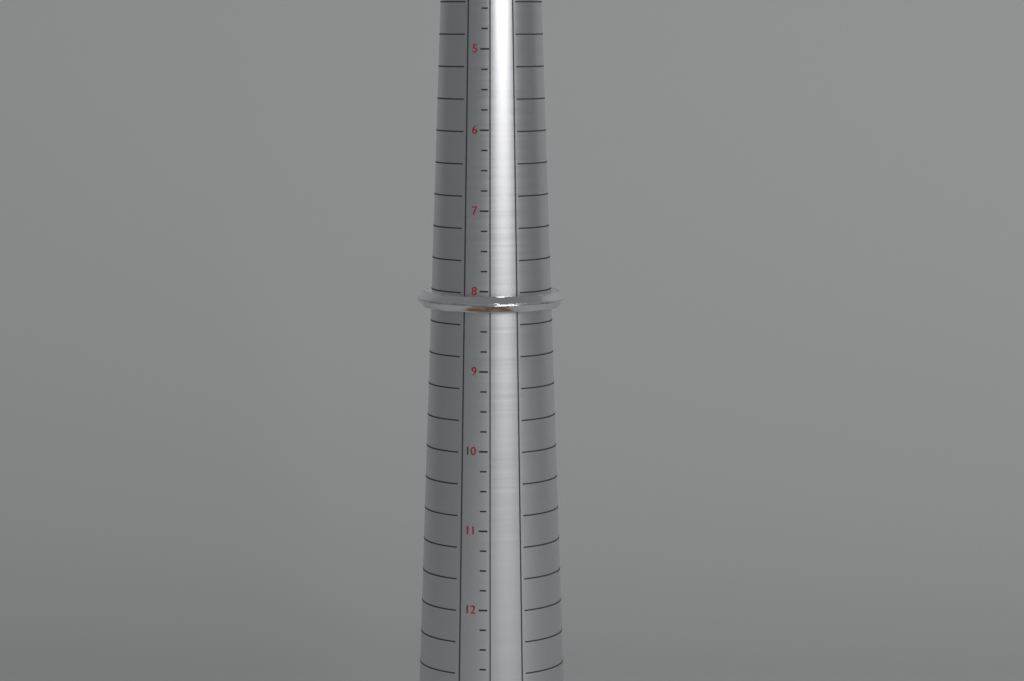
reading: 8.25 (no unit)
